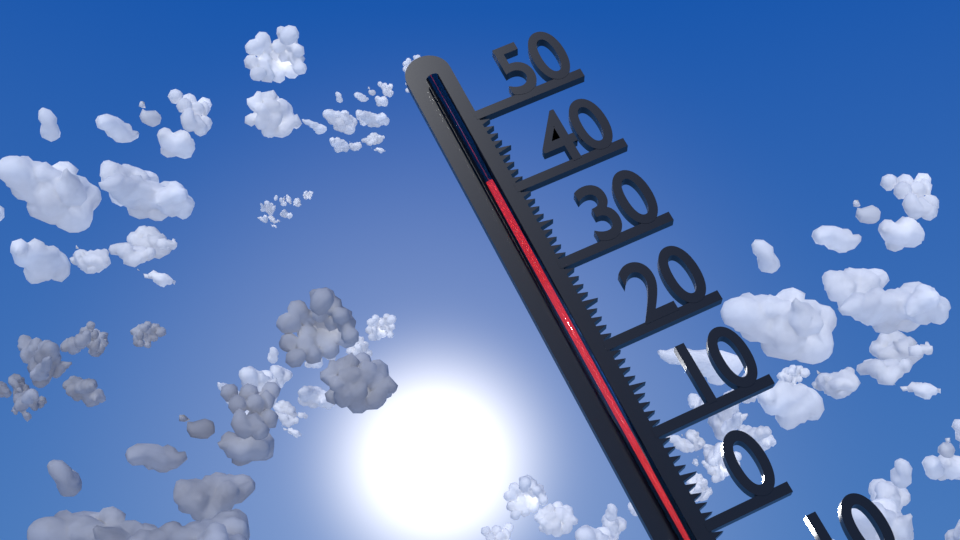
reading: 41 °C
